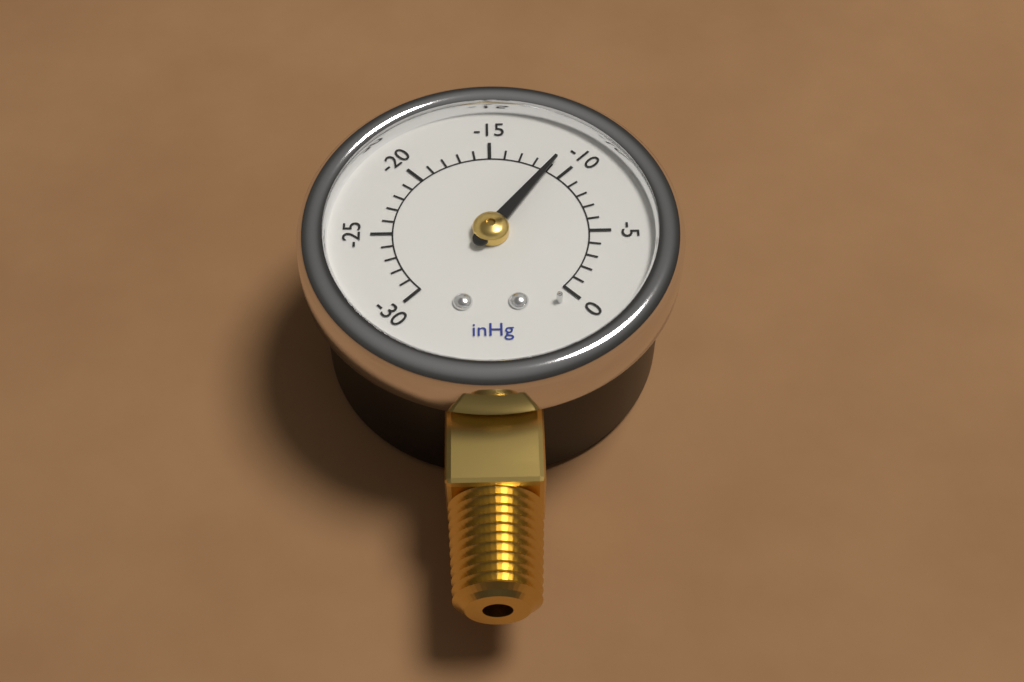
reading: -11 inHg
